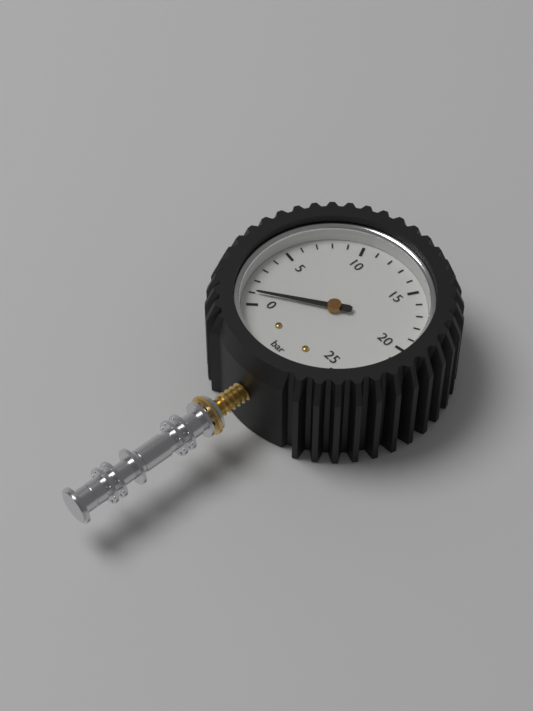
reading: 1 bar
